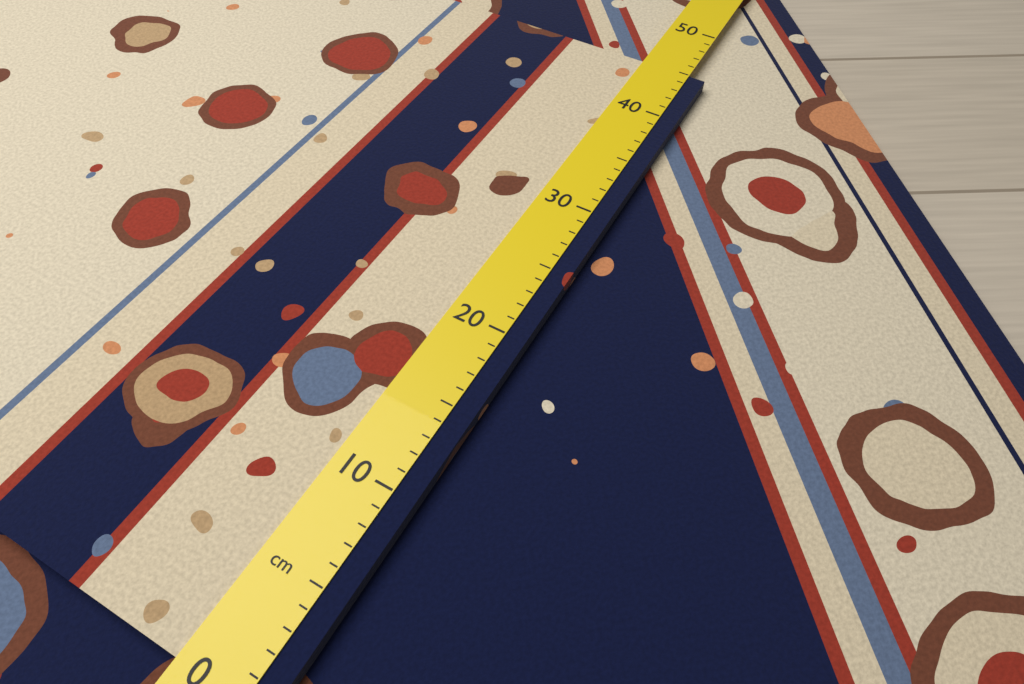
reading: 45 cm
